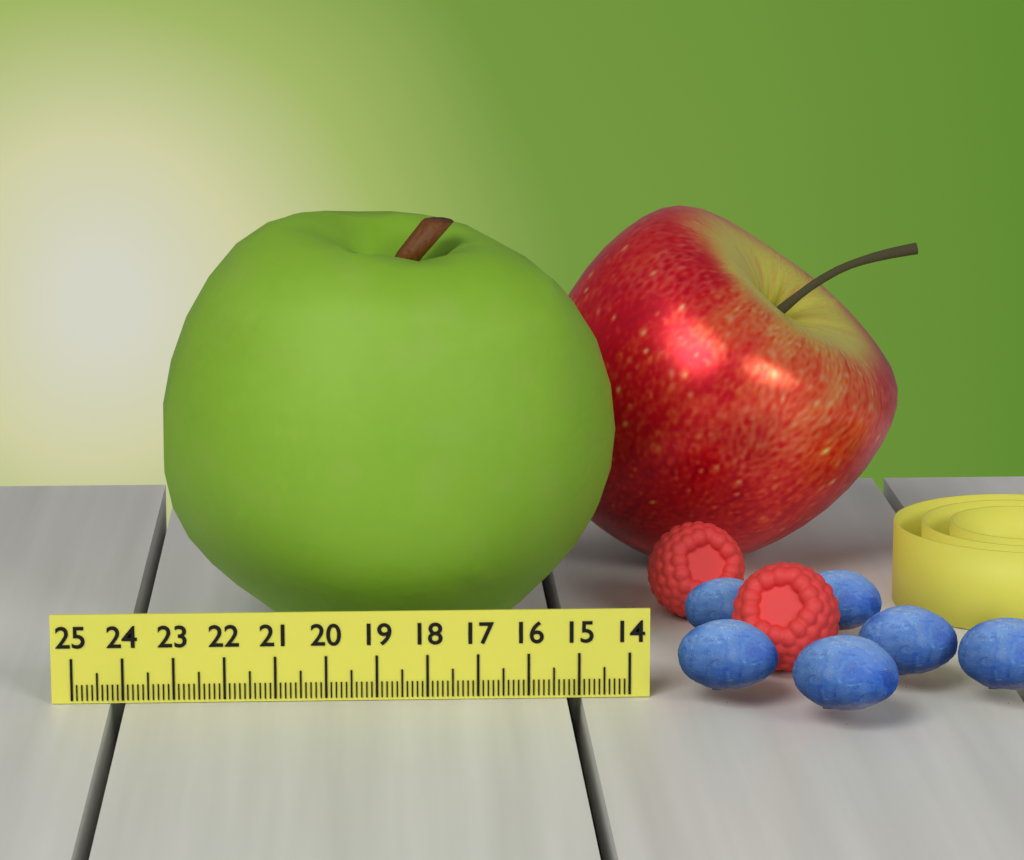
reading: 23.4 (no unit)
